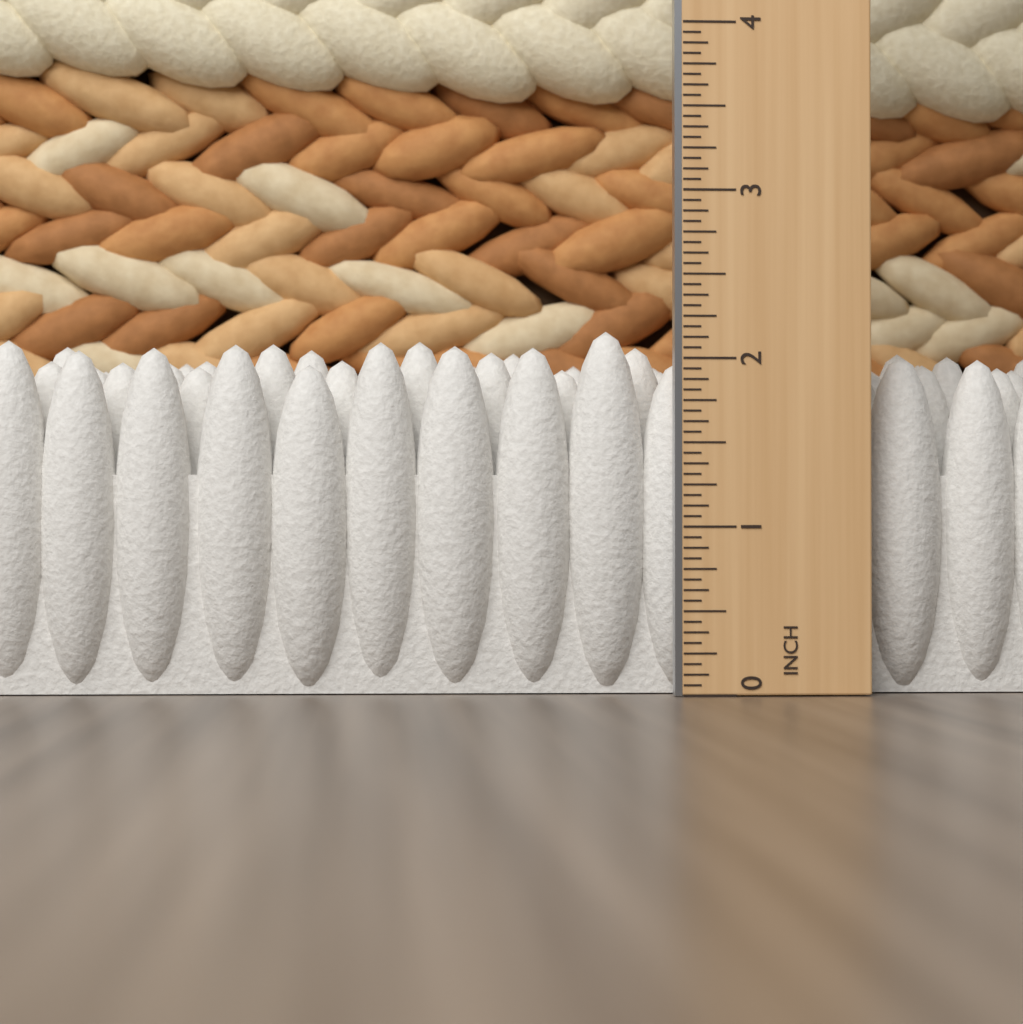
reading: 2.1875 in
